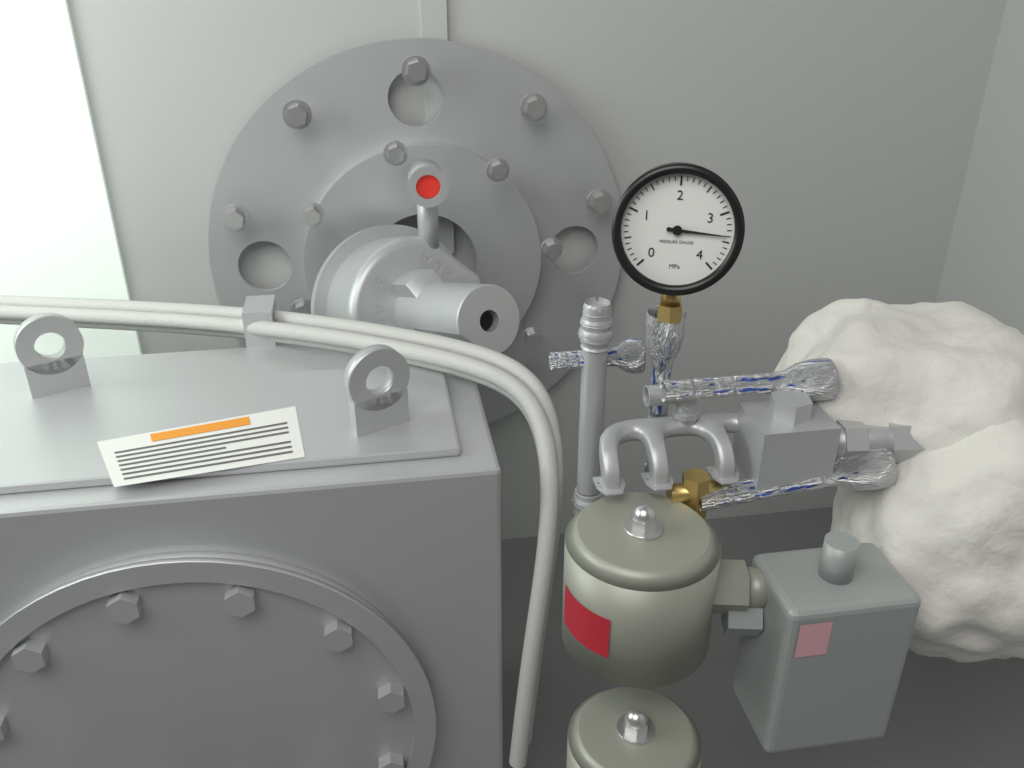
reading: 3.4 MPa
